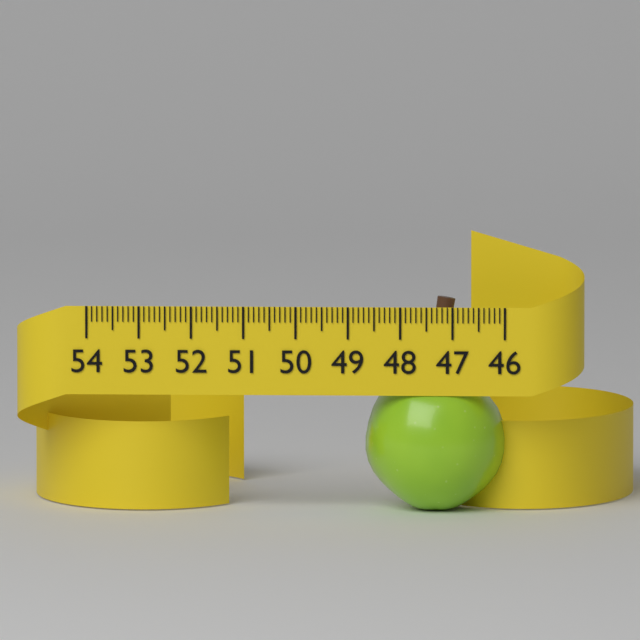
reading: 48.7 (no unit)
